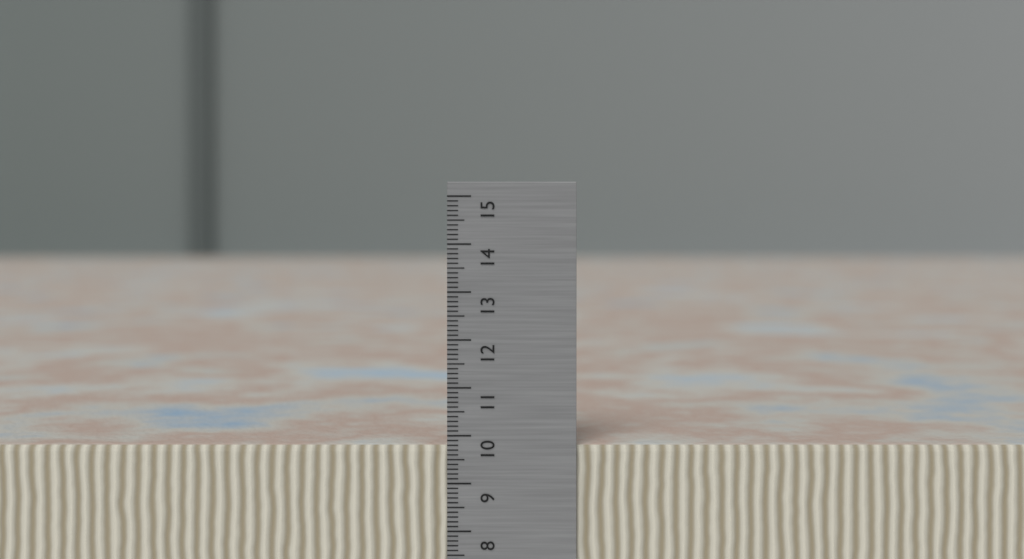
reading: 9.8 cm
